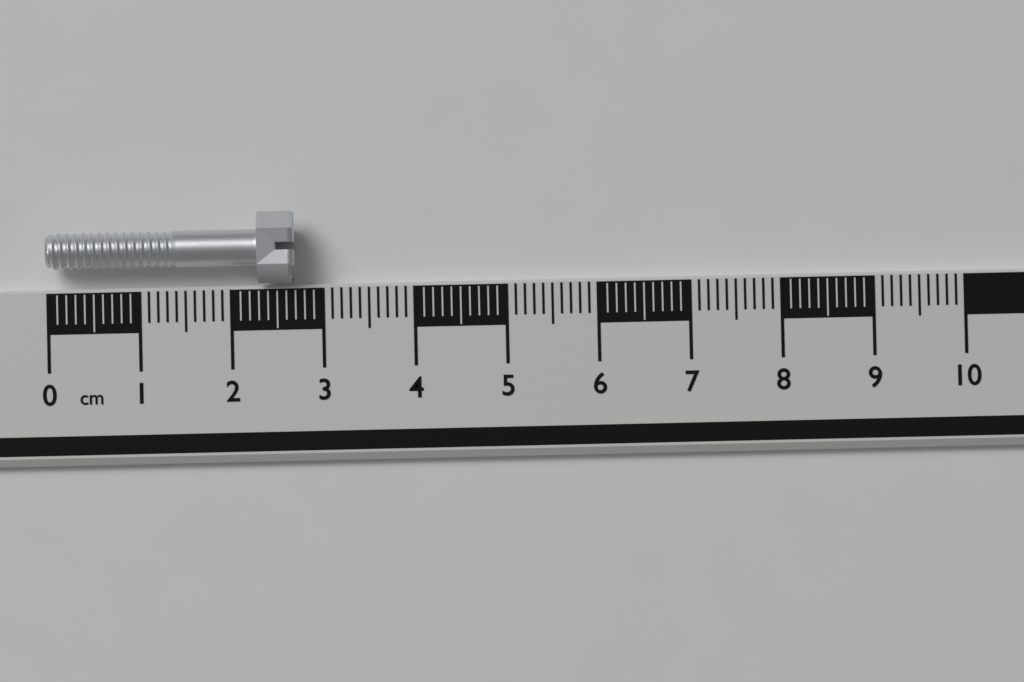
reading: 2.7 cm
